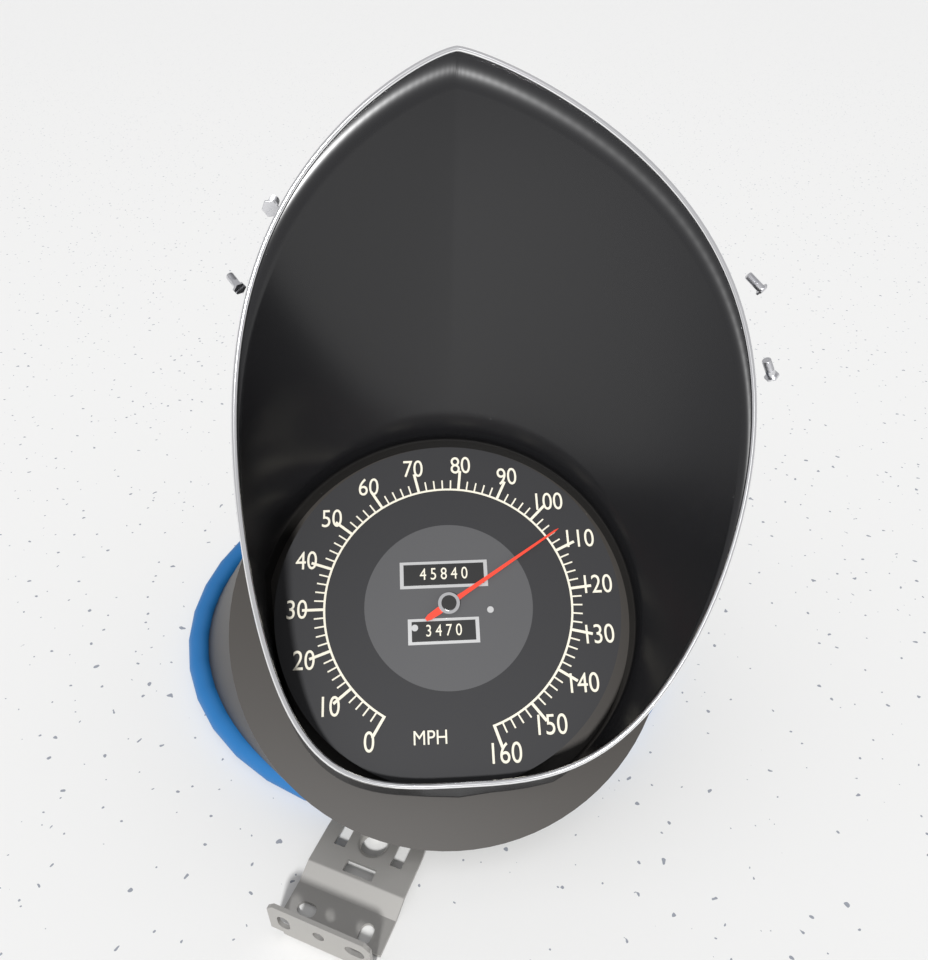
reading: 106 MPH
